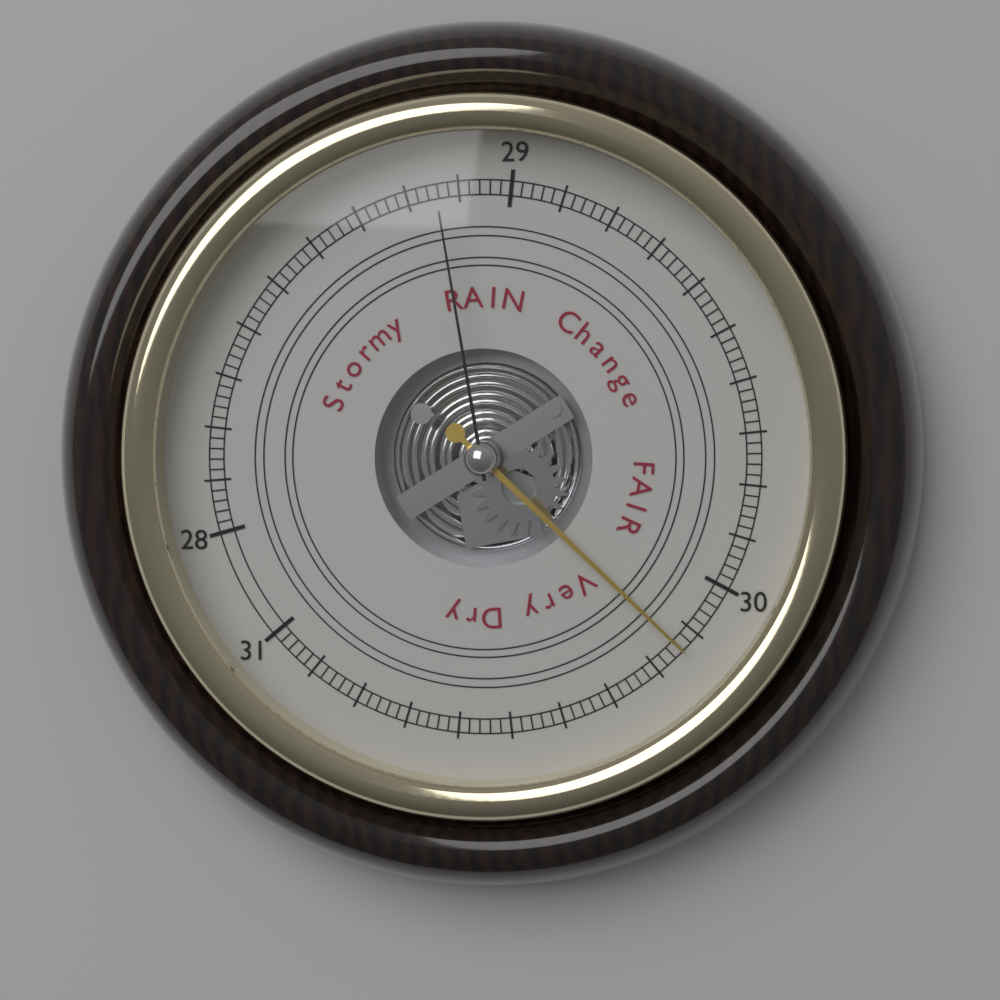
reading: 30.14 (no unit)
